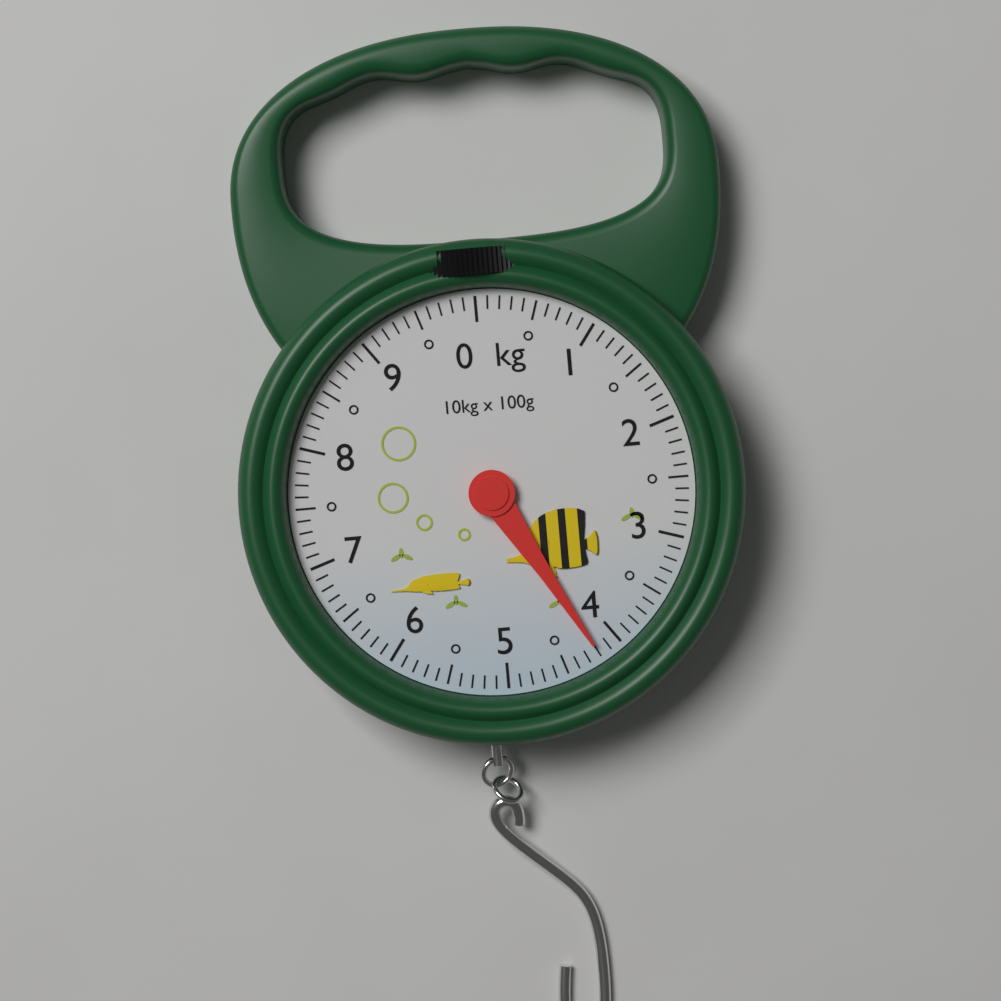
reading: 4.2 kg
